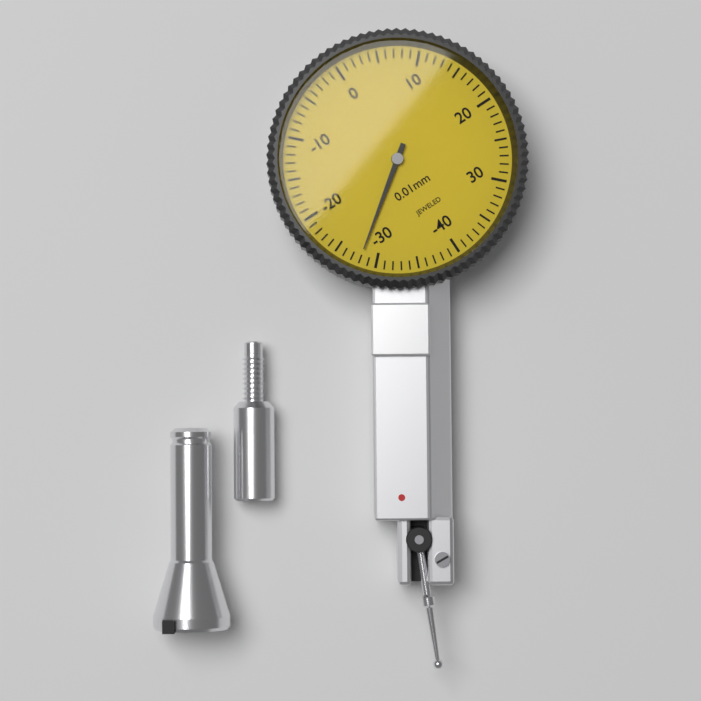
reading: -28 0.01mm
